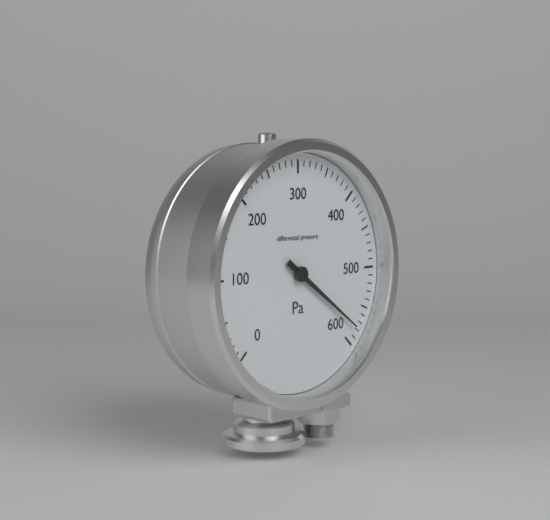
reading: 580 Pa
